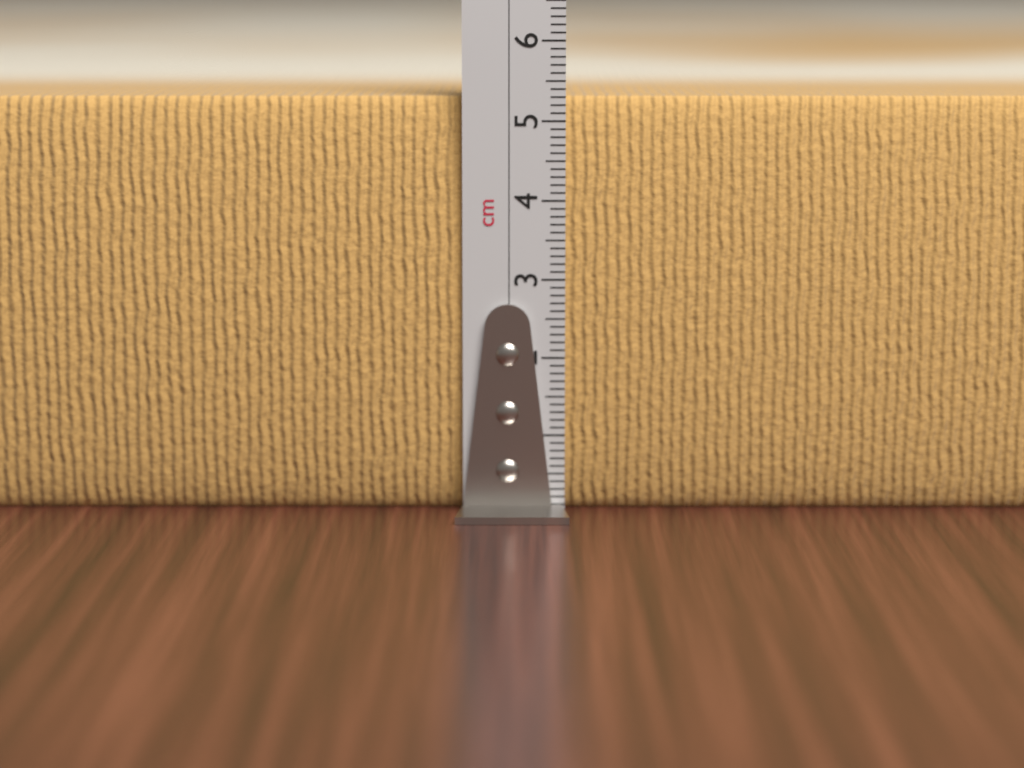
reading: 5.3 cm
